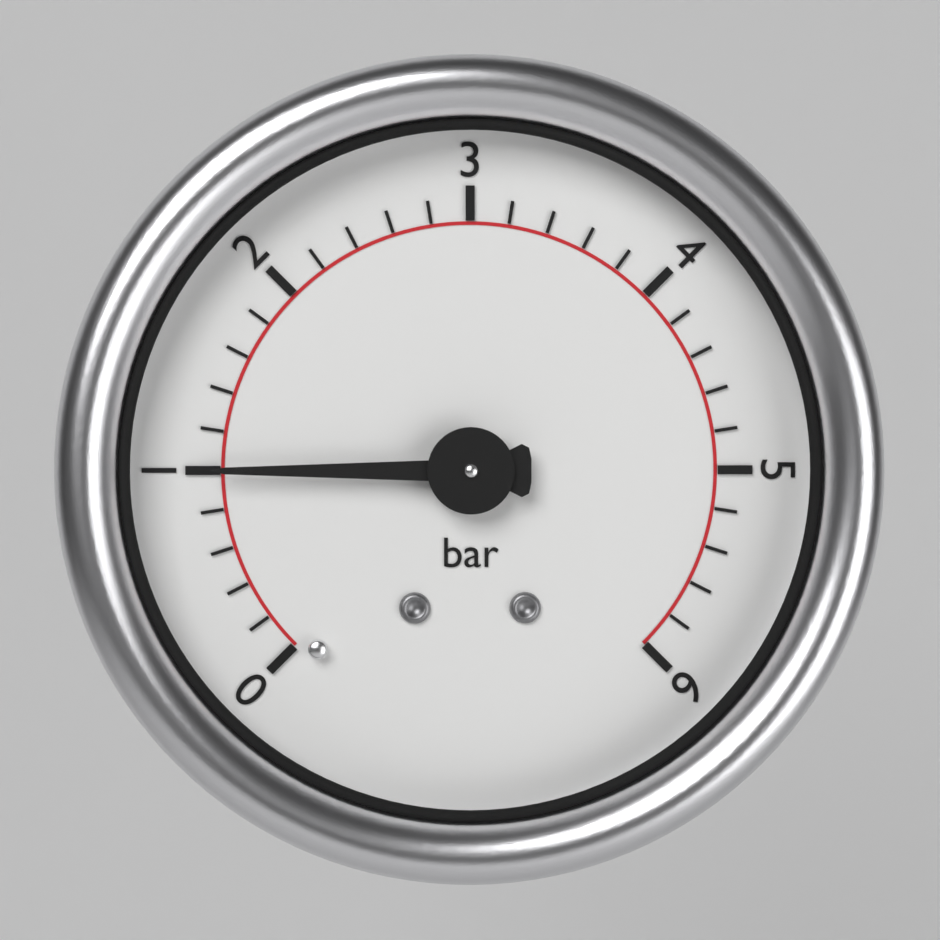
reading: 1.0 bar
